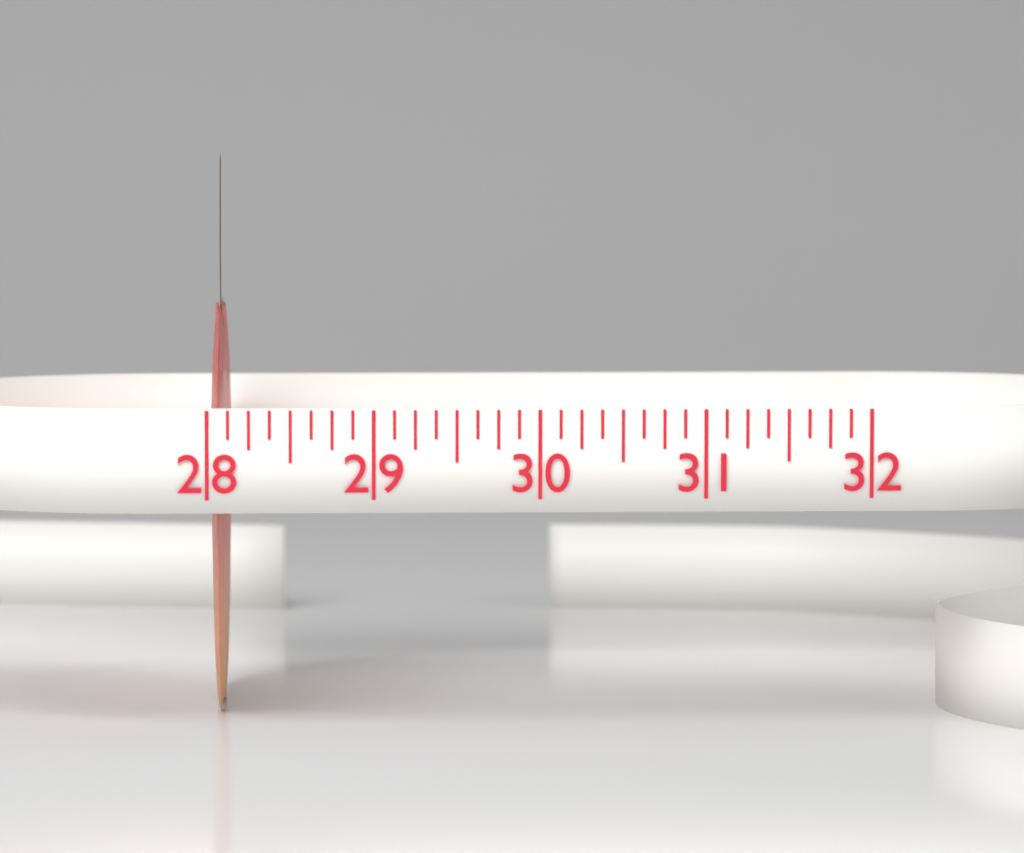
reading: 28.125 (no unit)
